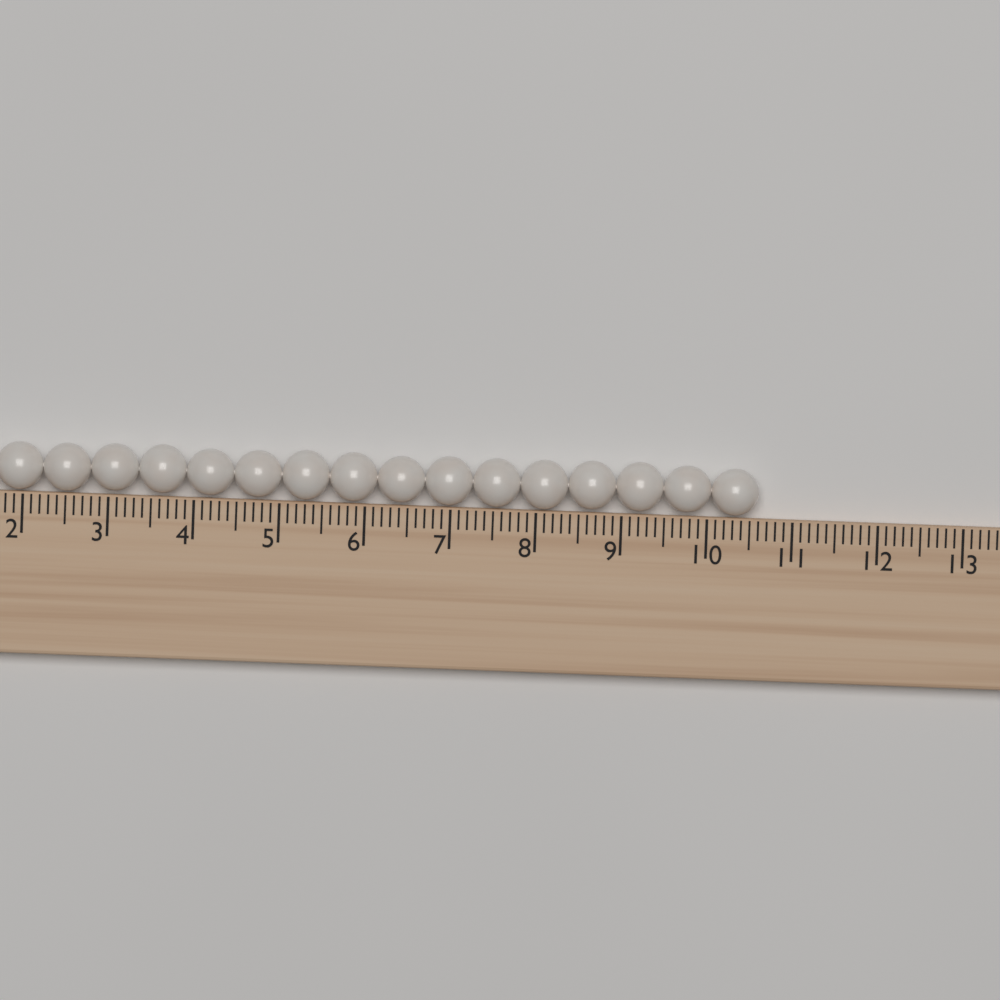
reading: 10.6 (no unit)
